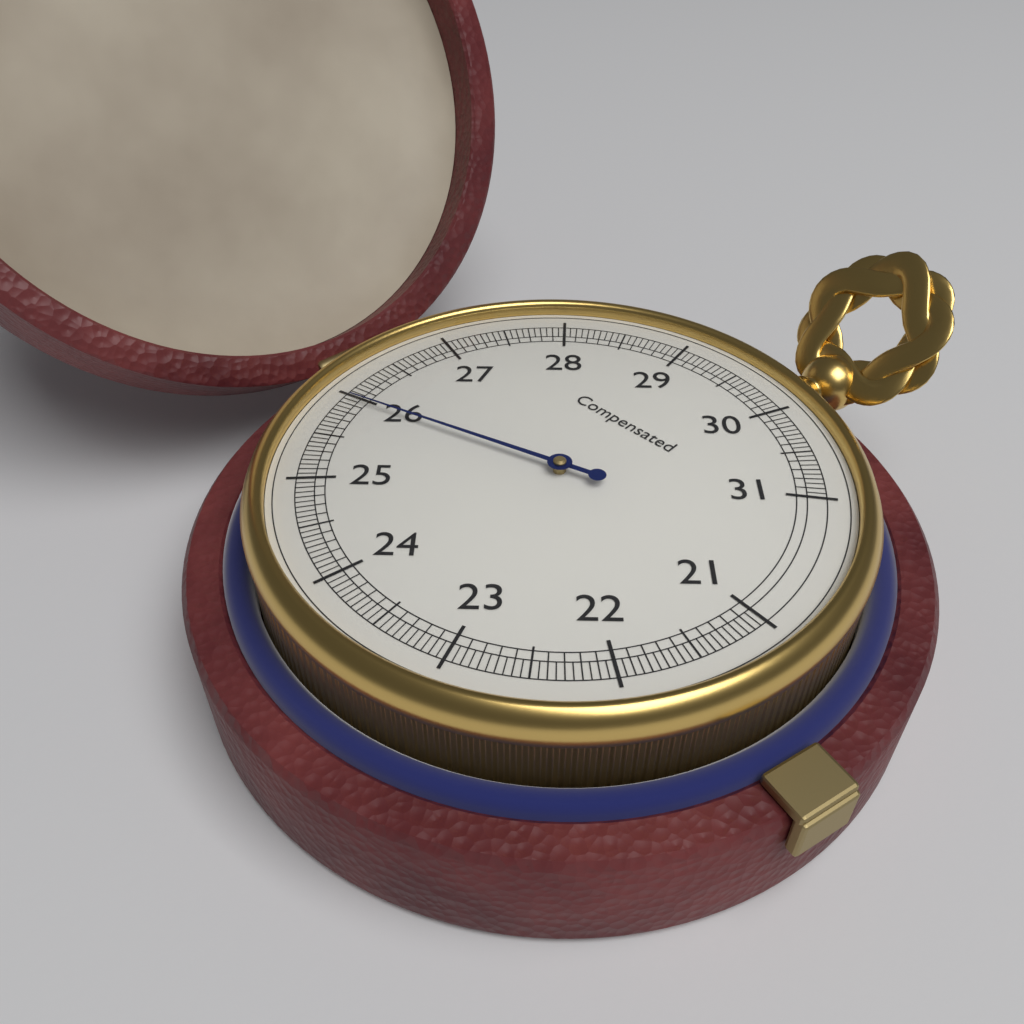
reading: 25.95 (no unit)
